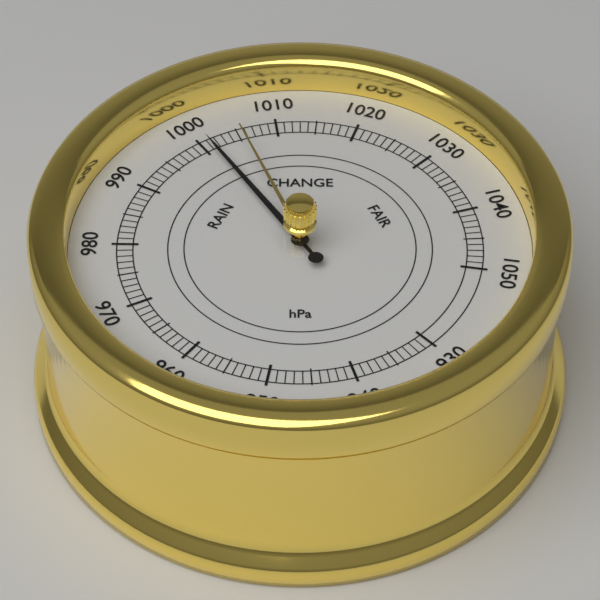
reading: 1001 hPa
